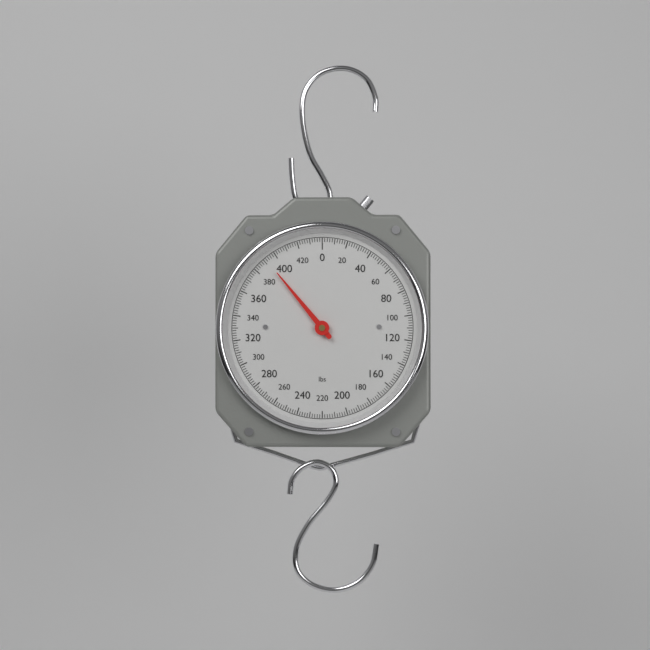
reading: 392 lbs
